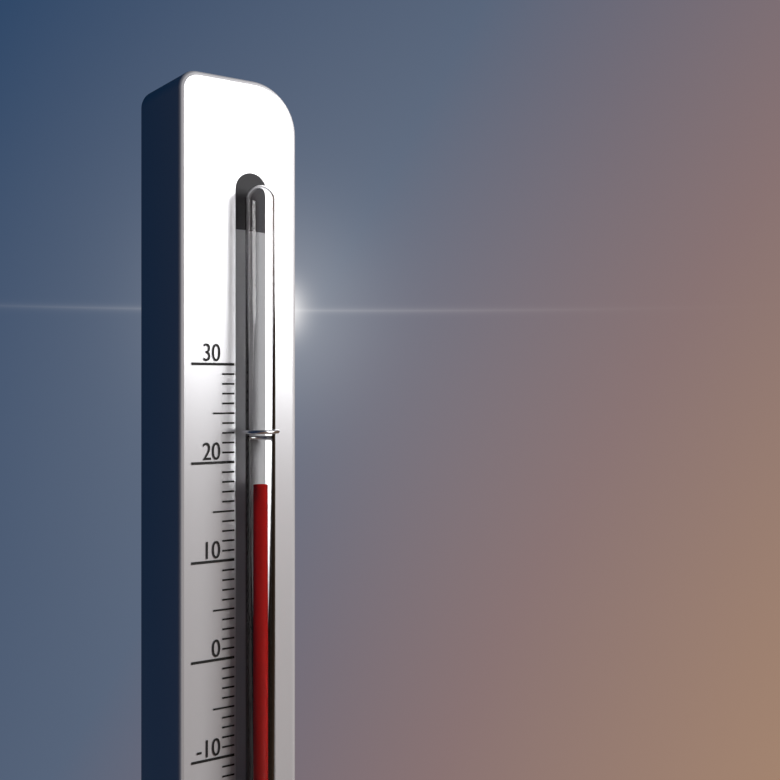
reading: 18 (no unit)
